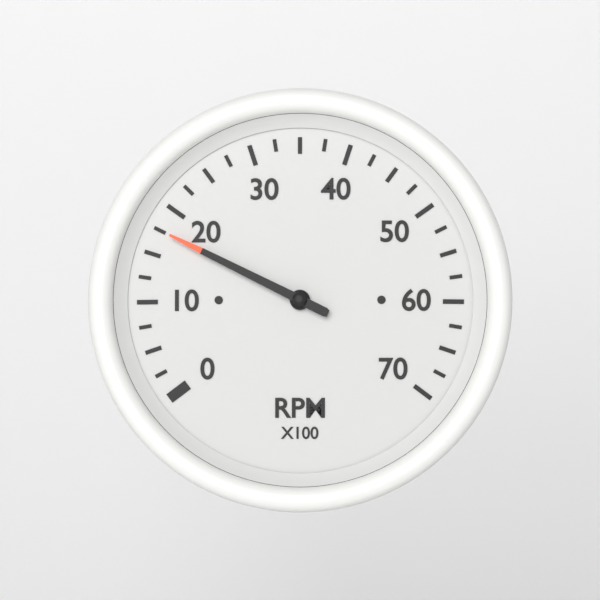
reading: 17.5 RPM x100
